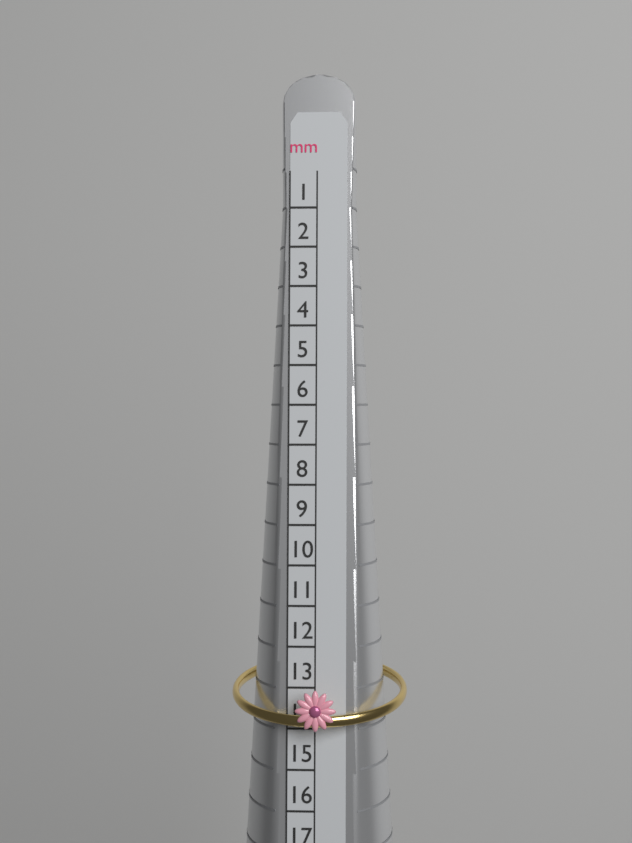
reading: 14 mm
